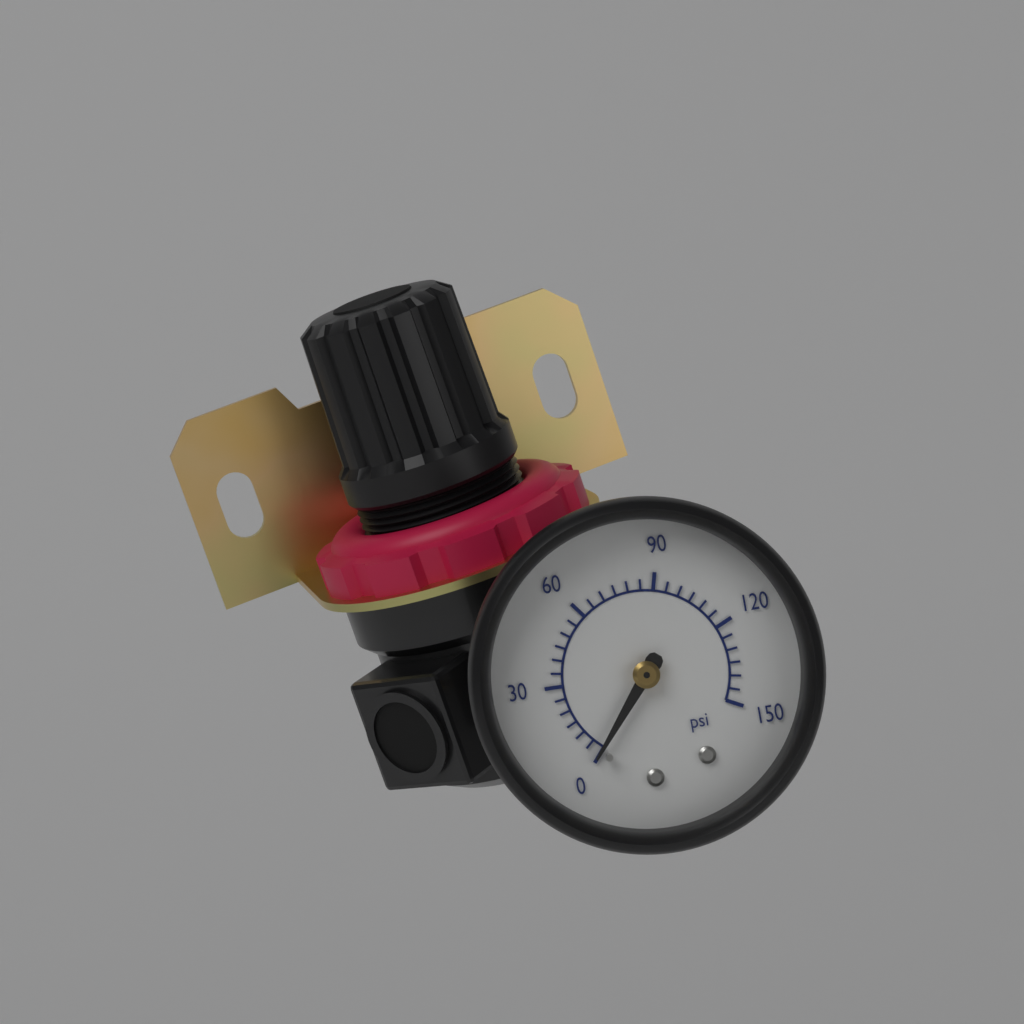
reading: 0 psi
